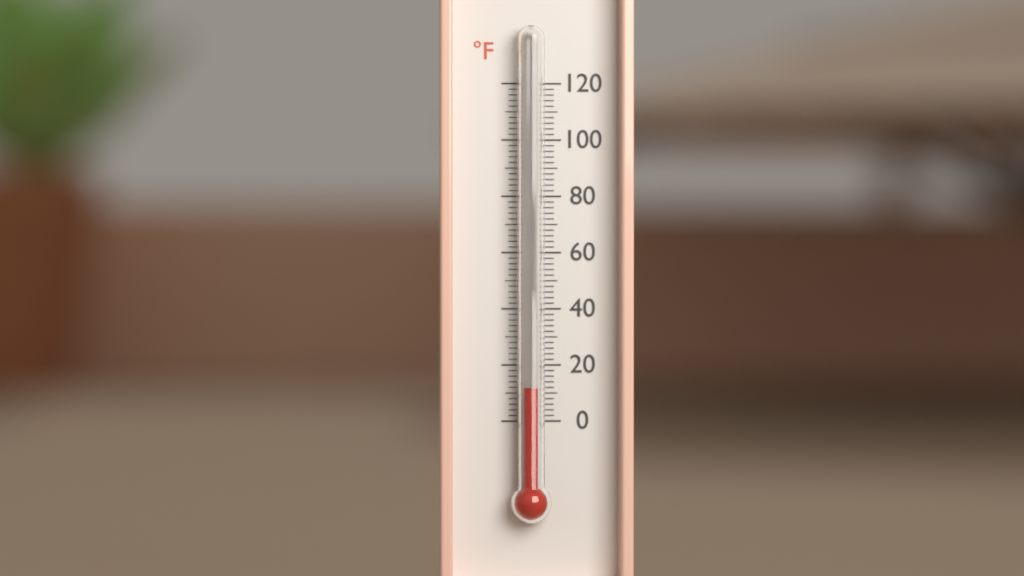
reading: 12 °F
